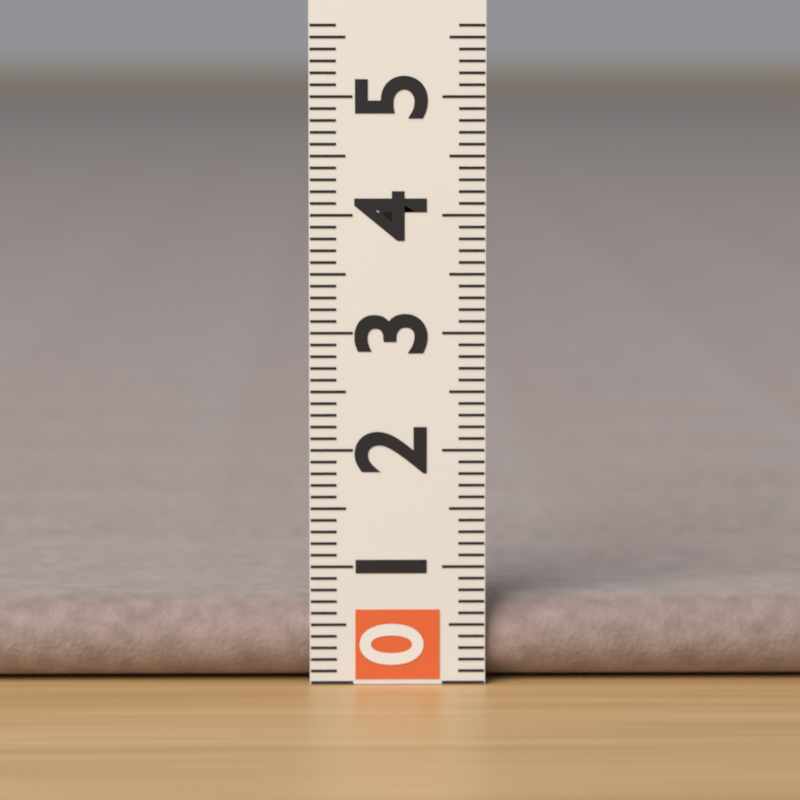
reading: 0.7 (no unit)
